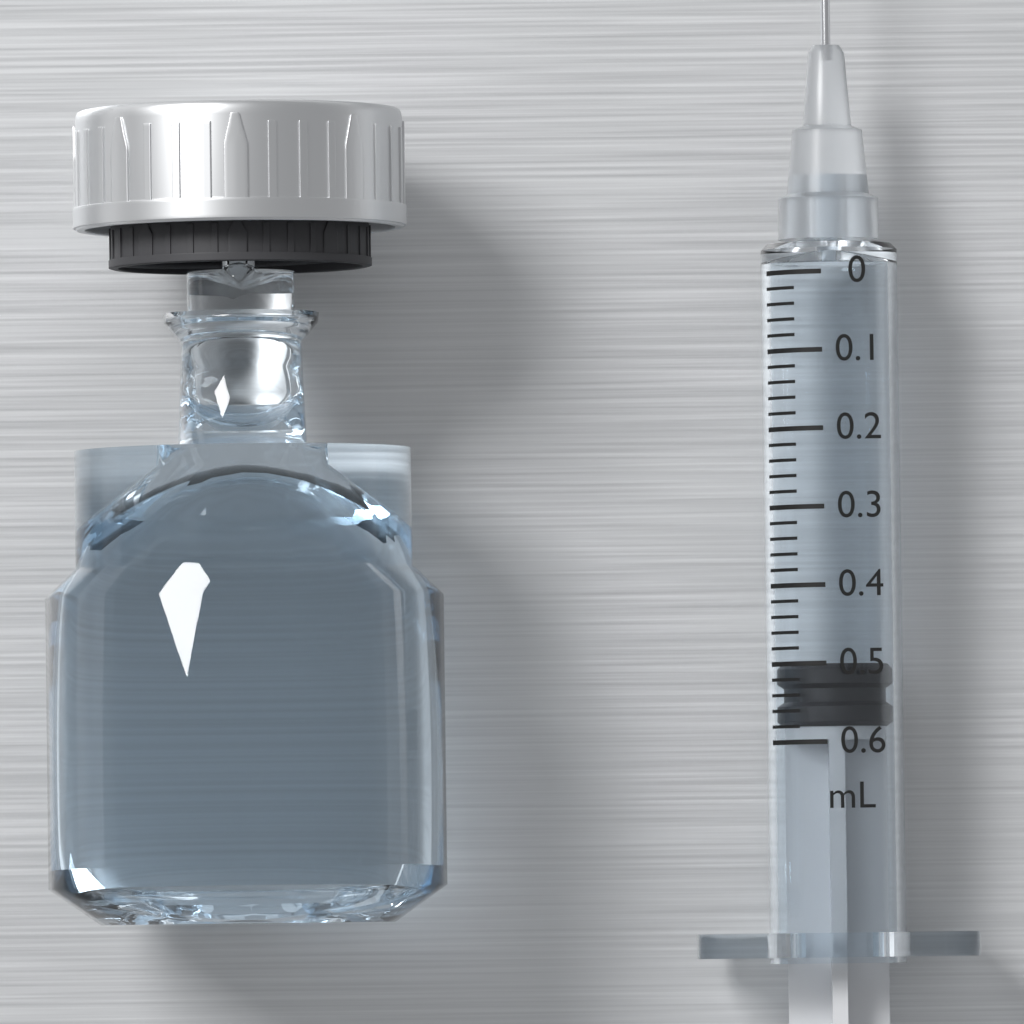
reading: 0.50 mL
